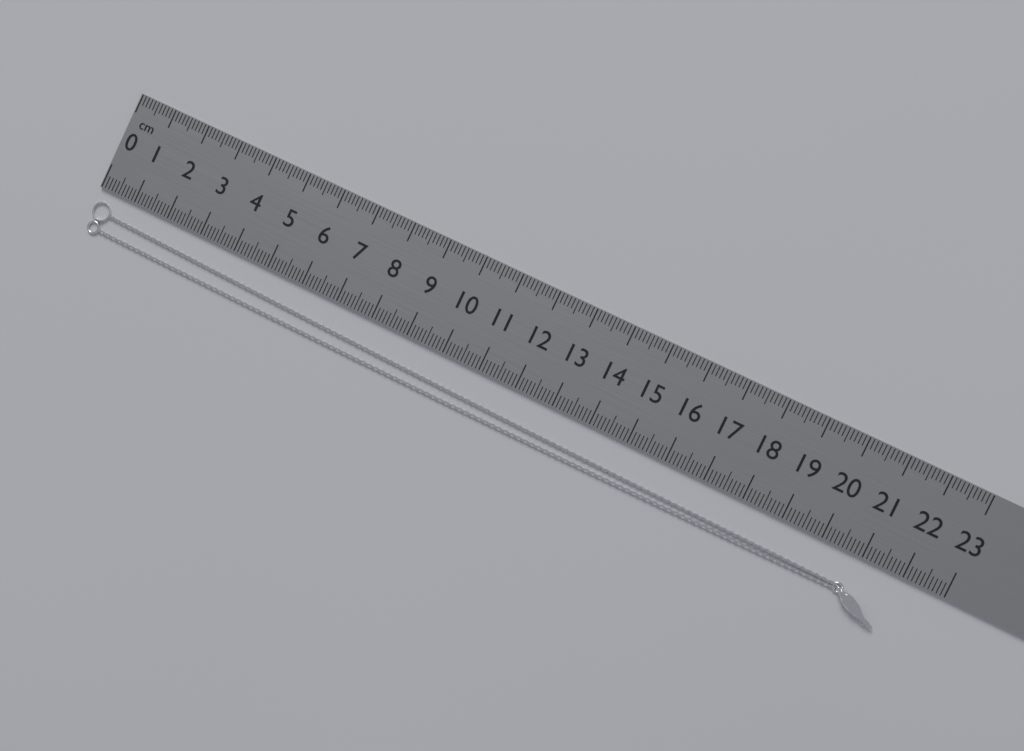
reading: 21.9 cm
